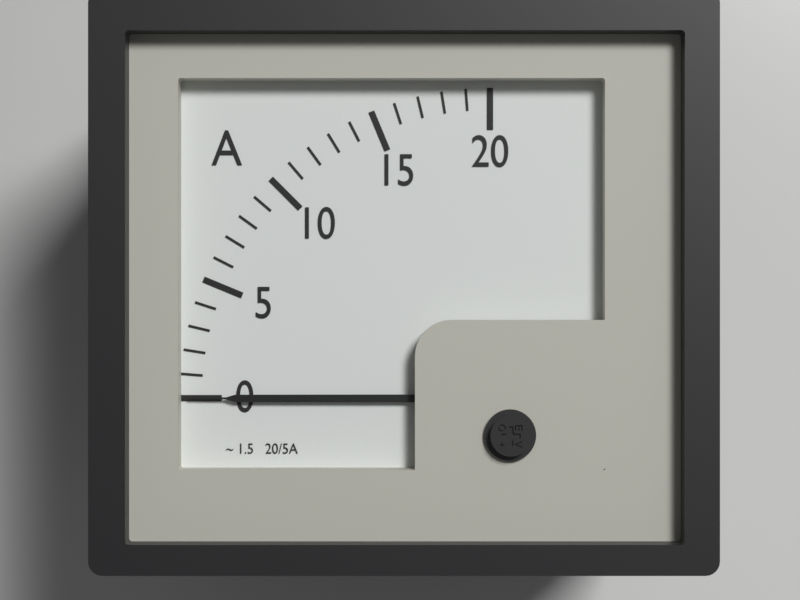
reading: 0 A
